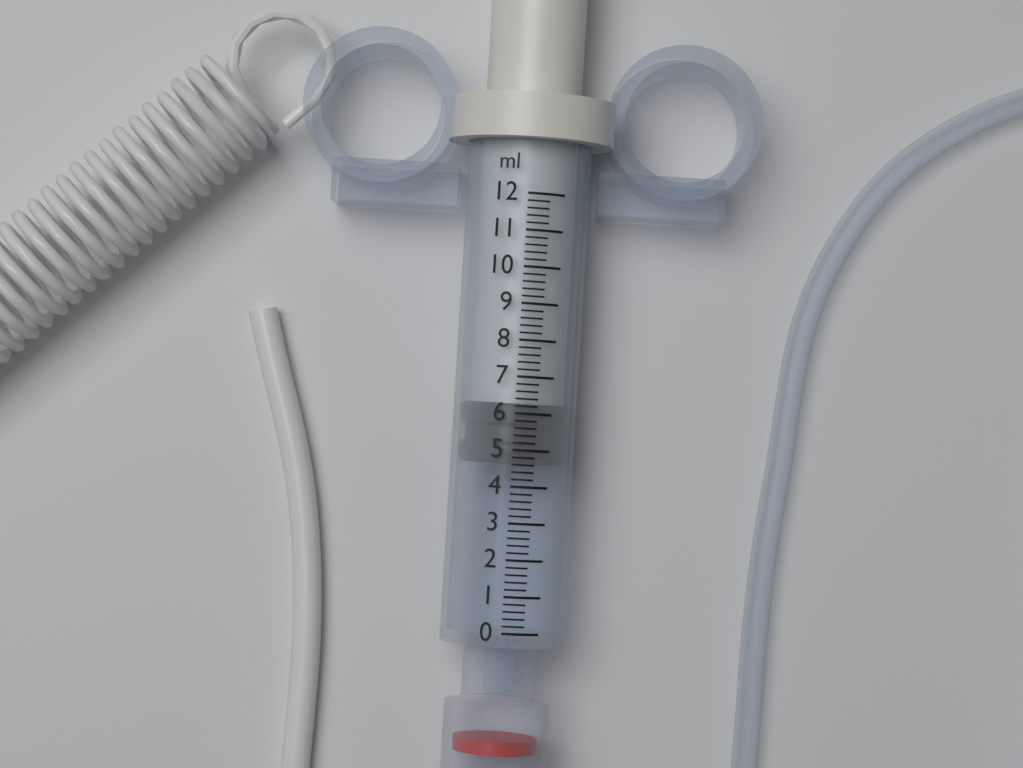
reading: 4.6 ml
